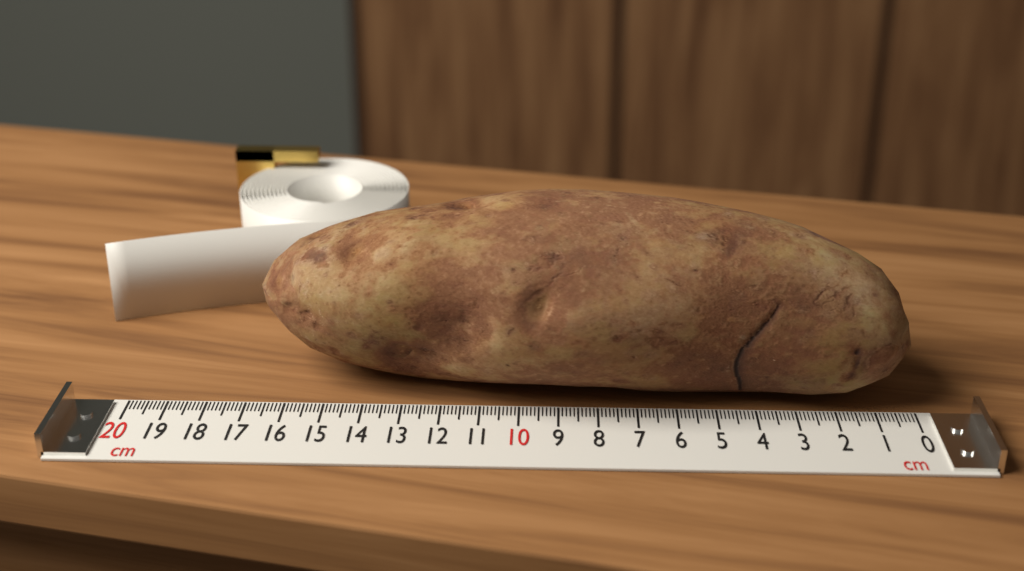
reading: 16.8 cm
